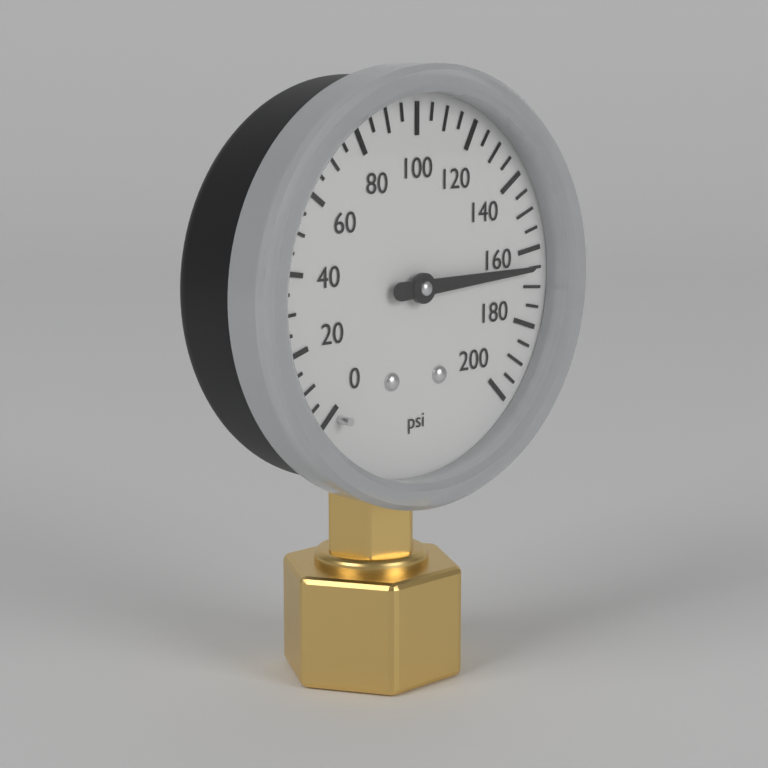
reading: 165 psi
